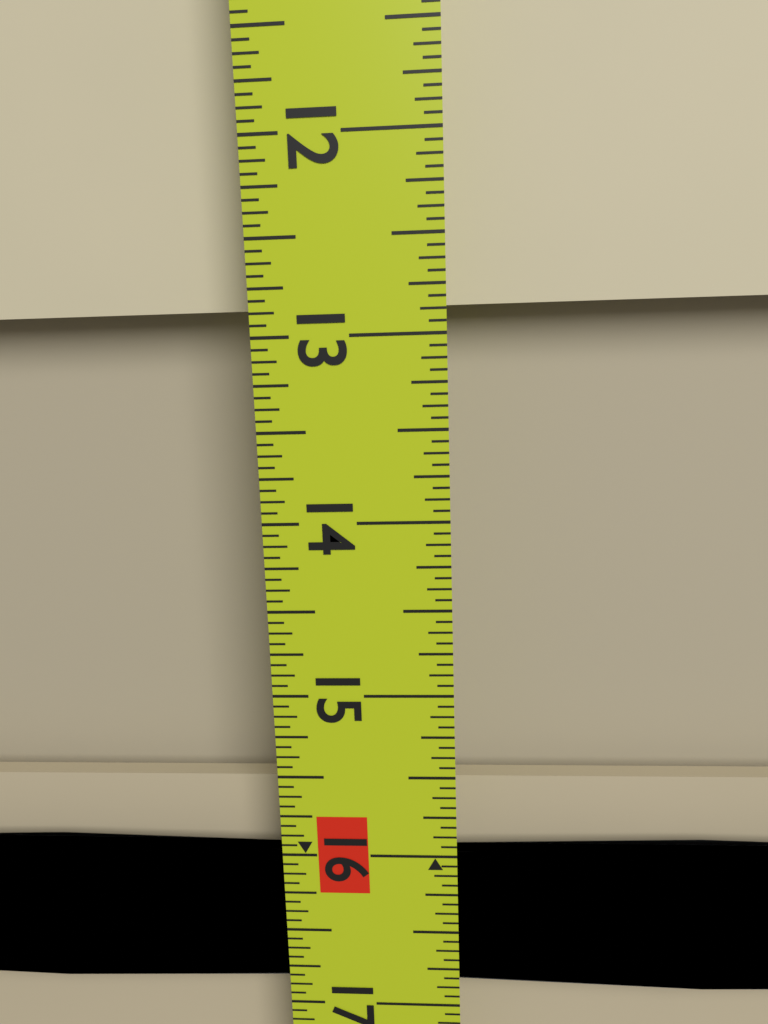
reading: 12.8750 in
